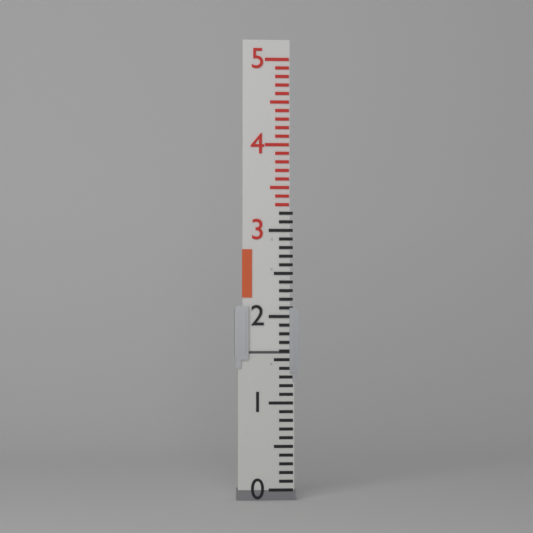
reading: 1.6 (no unit)
